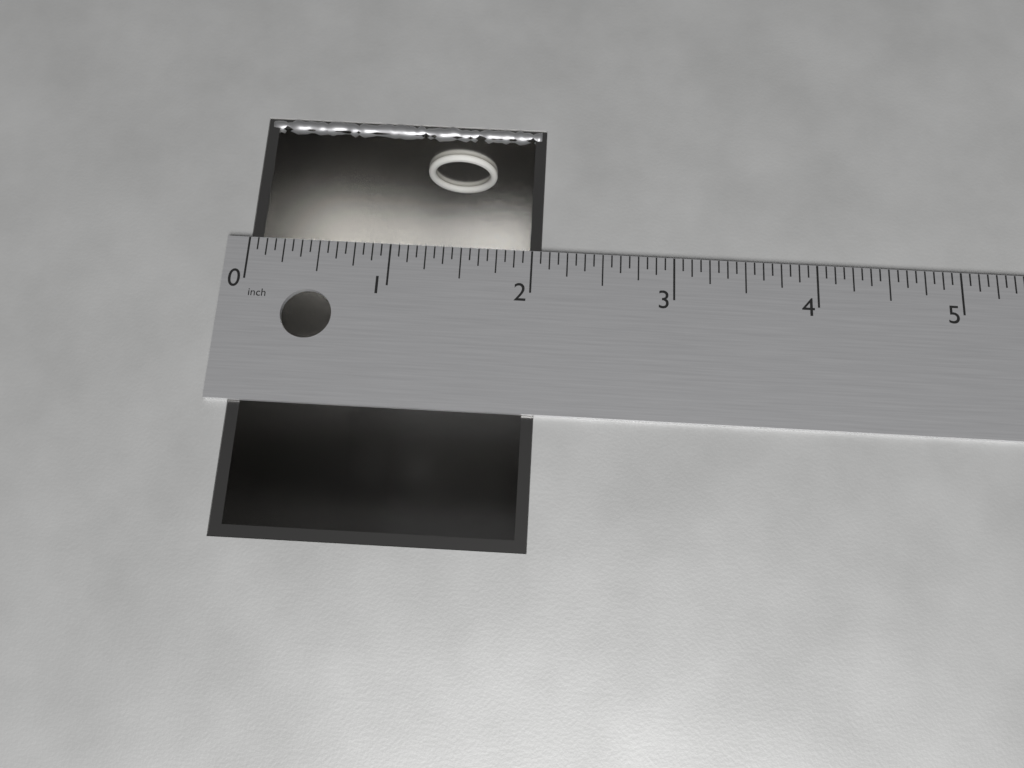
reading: 2.0625 in
